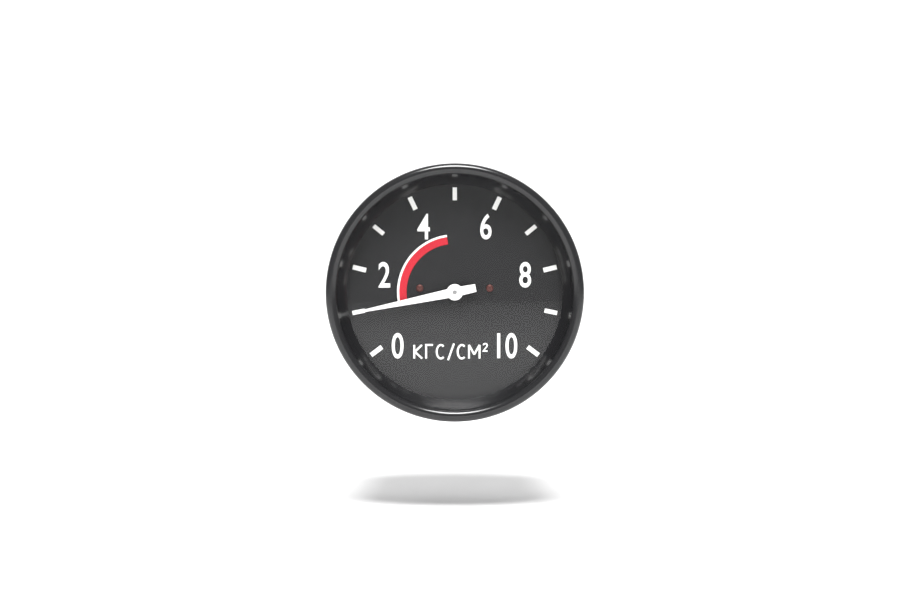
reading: 1 кгс/см²
